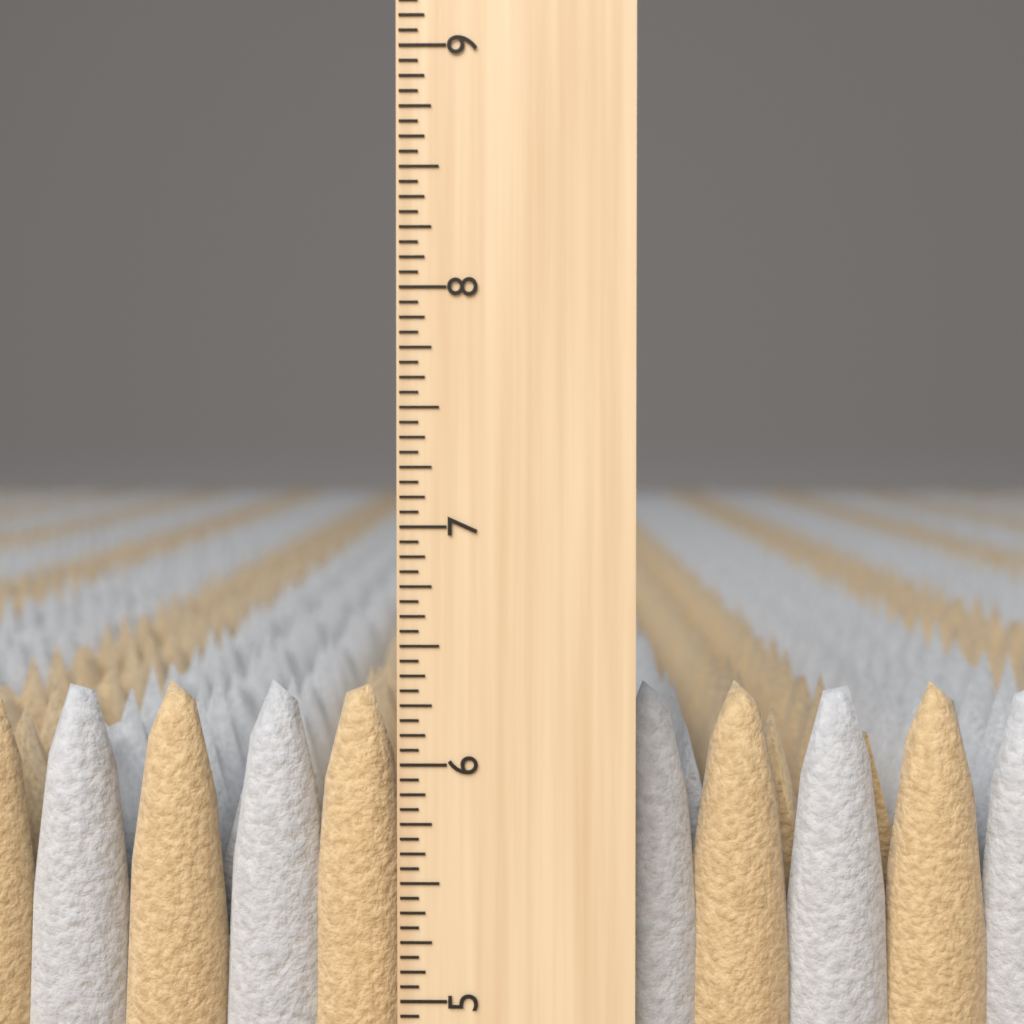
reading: 6.3125 inch
